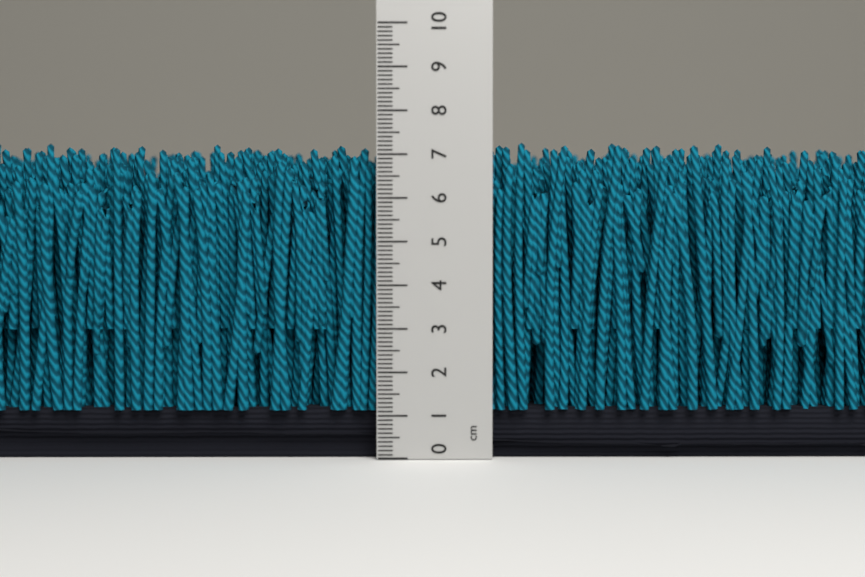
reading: 7.3 cm
